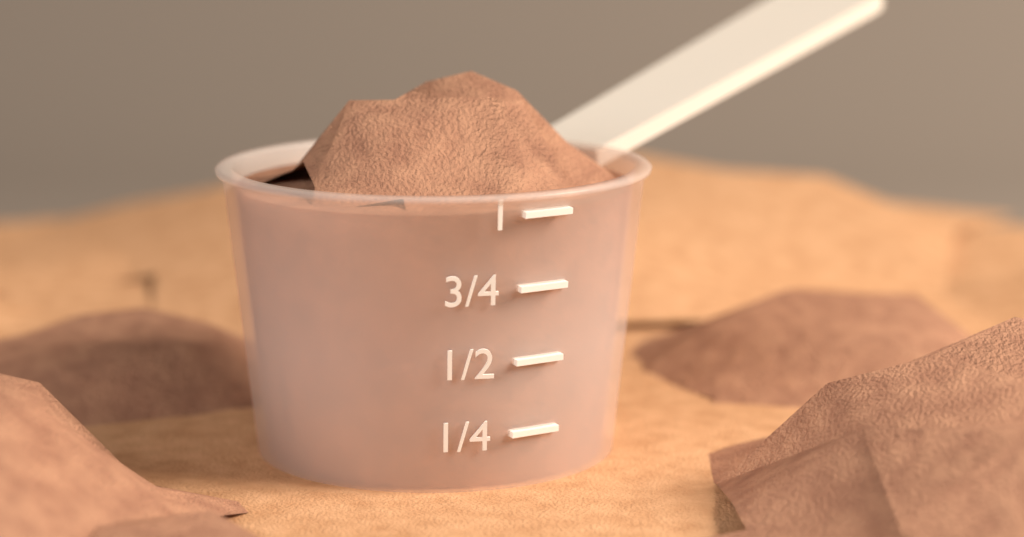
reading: 1.00 (no unit)
